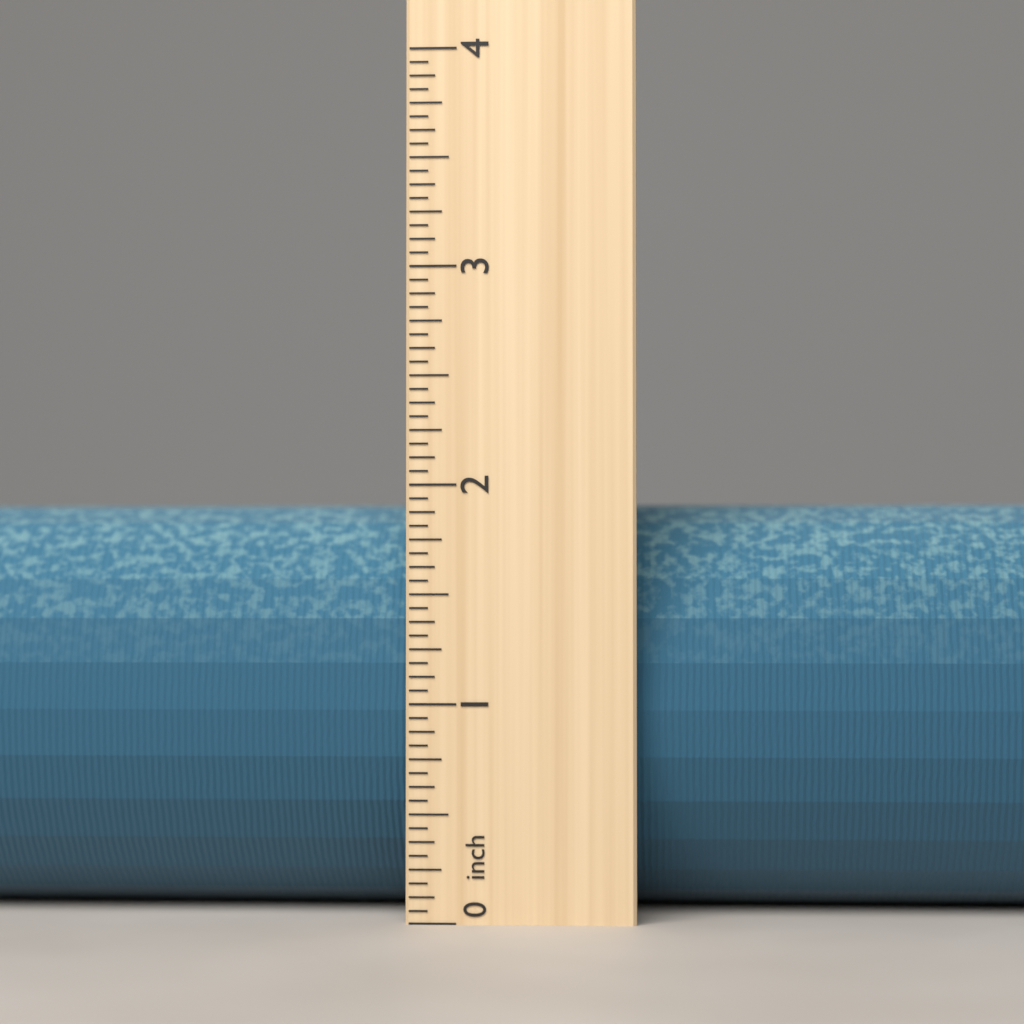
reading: 1.9375 inch
